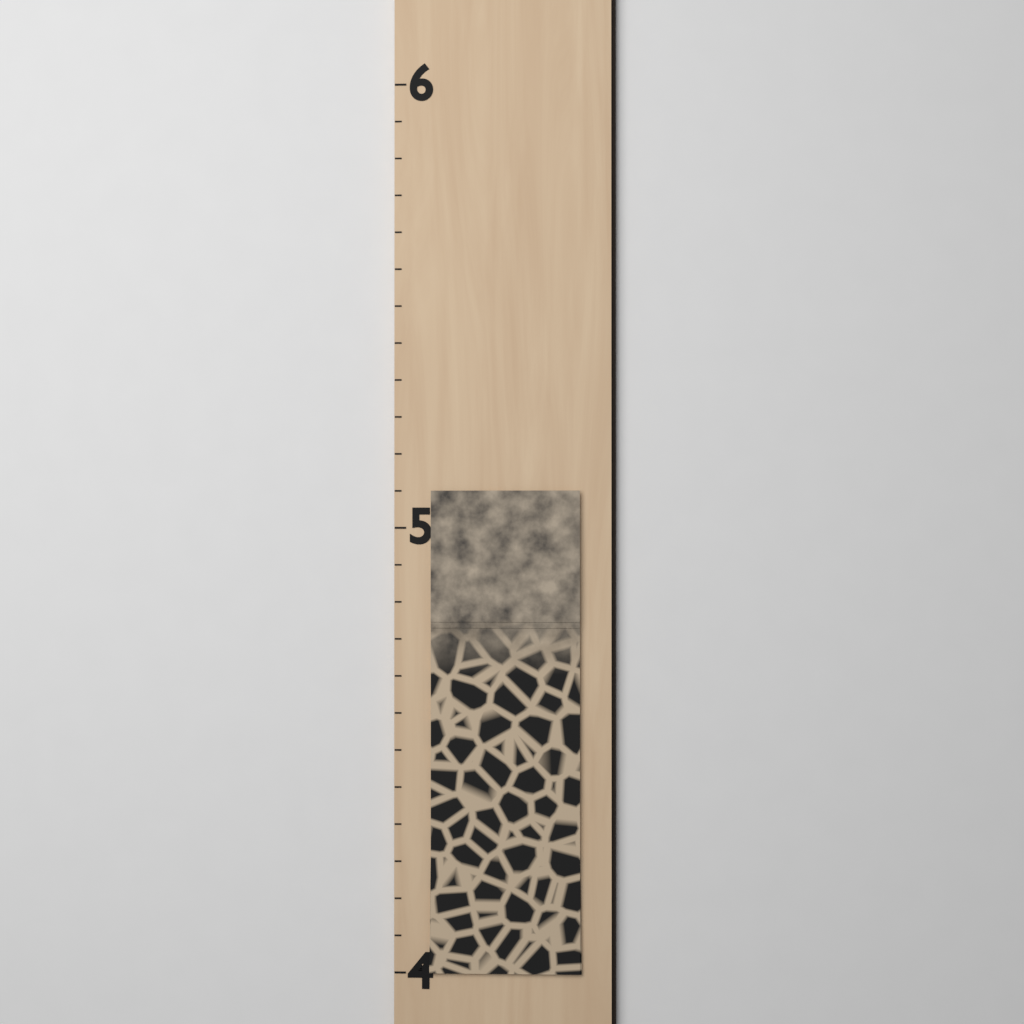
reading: 5.083333 (no unit)
